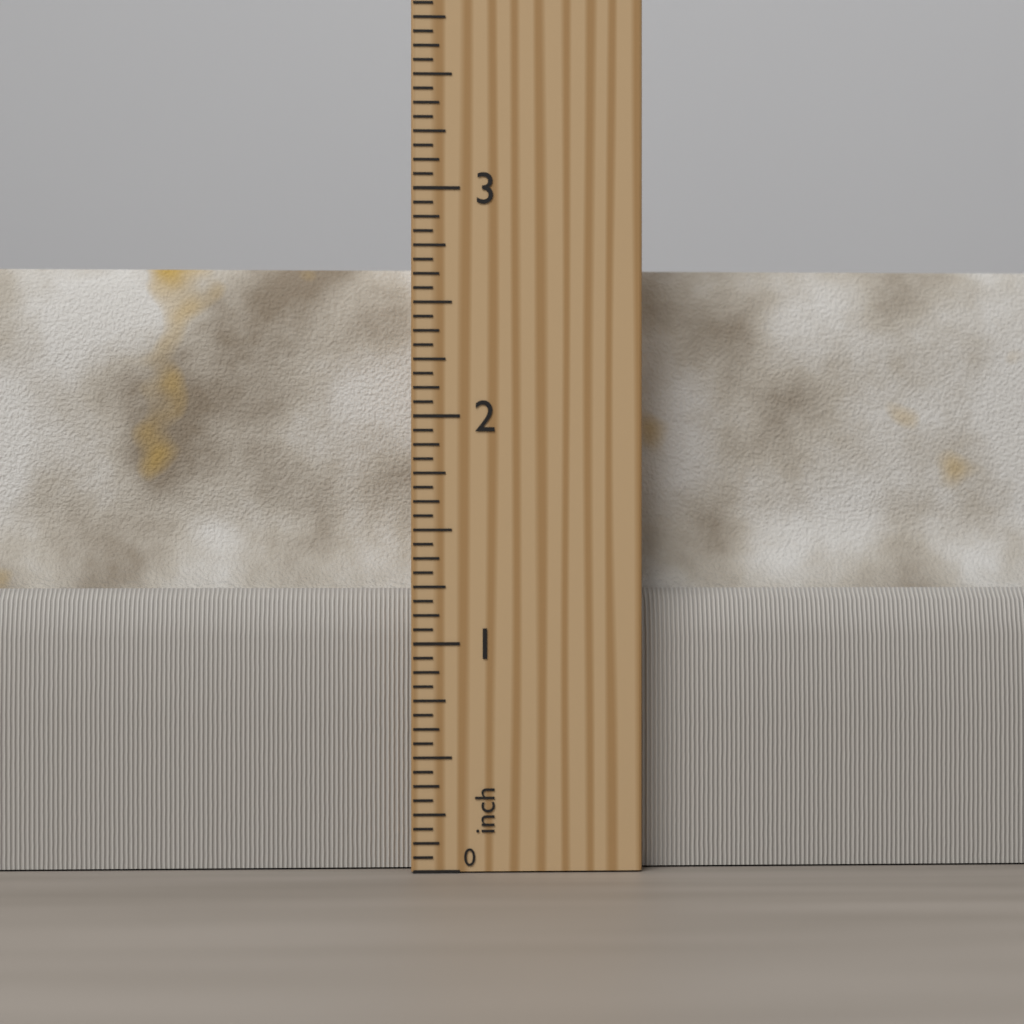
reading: 2.6875 inch
